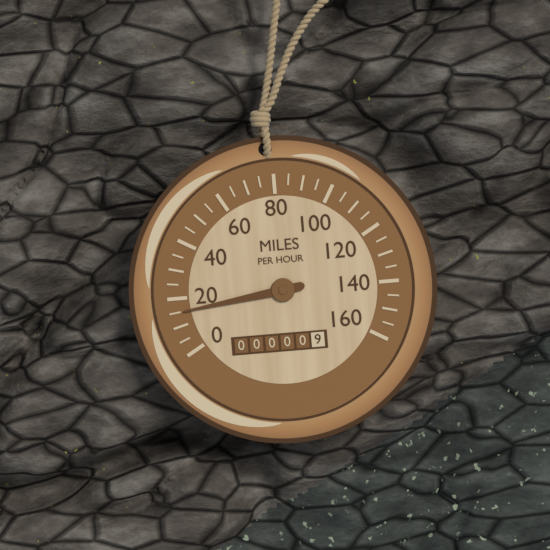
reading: 15 mph
